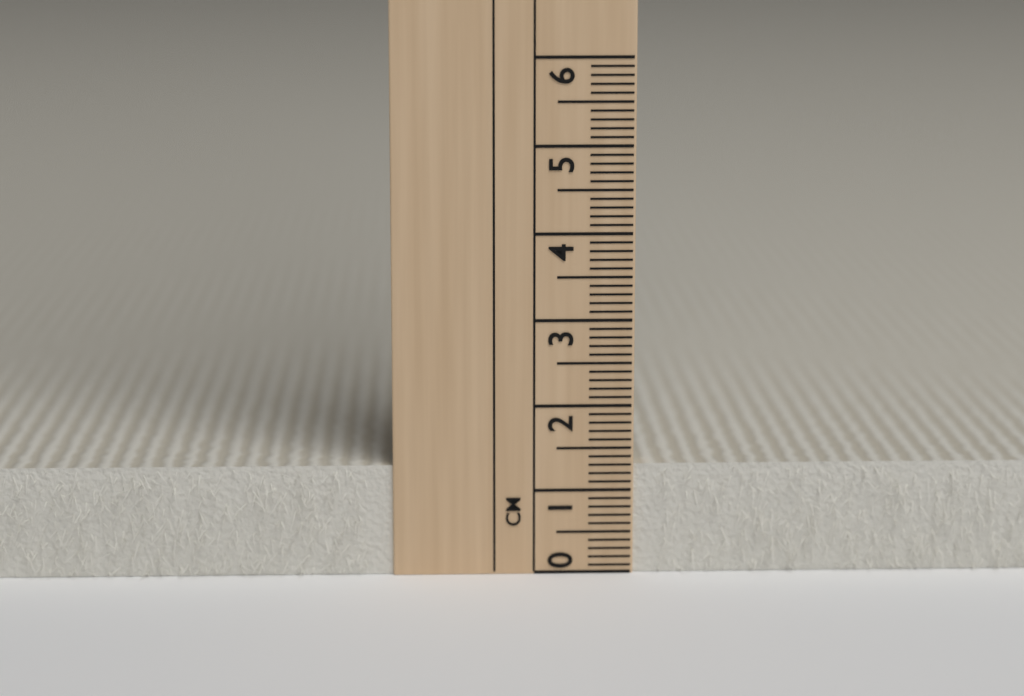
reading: 1.3 cm
